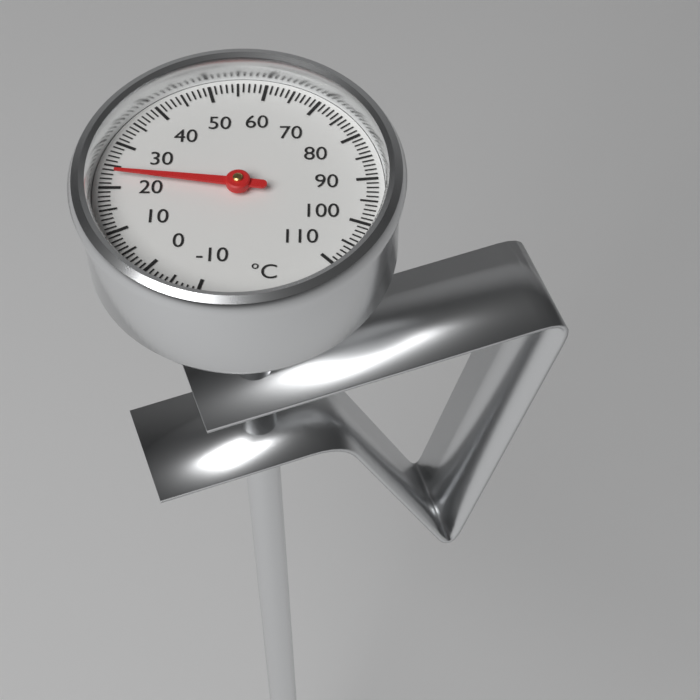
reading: 23 °C
